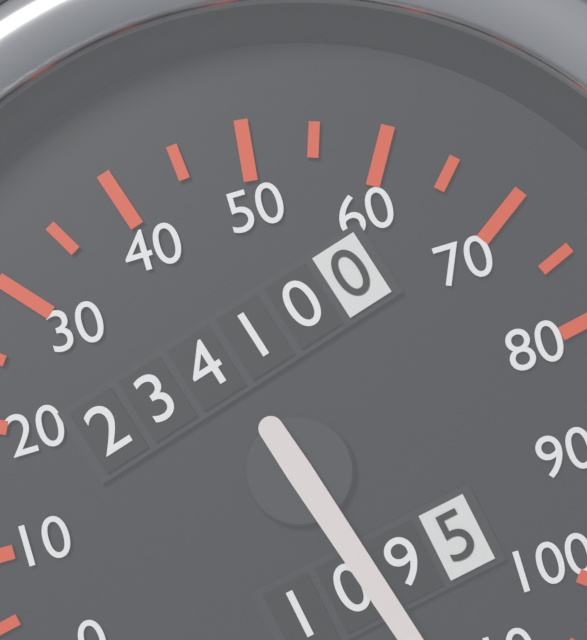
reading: 115 mph
